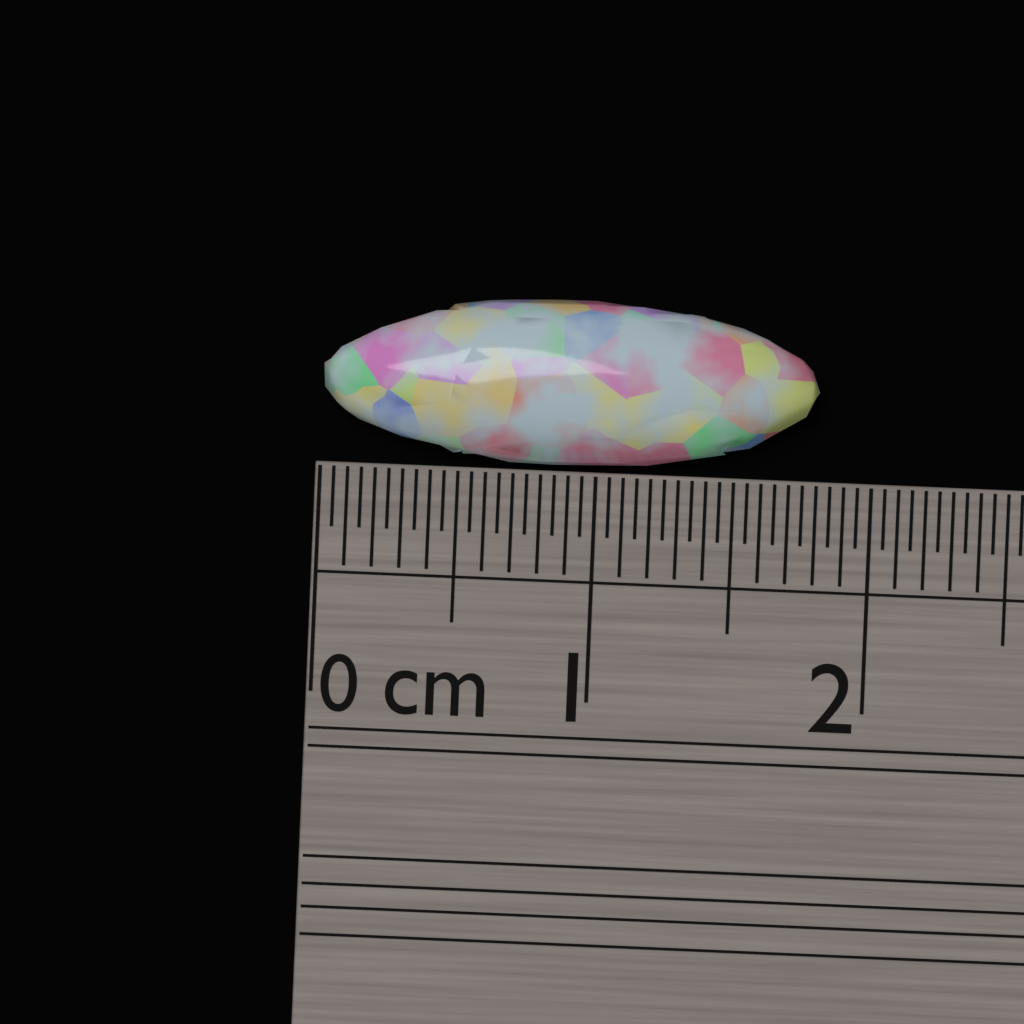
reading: 1.80 cm
